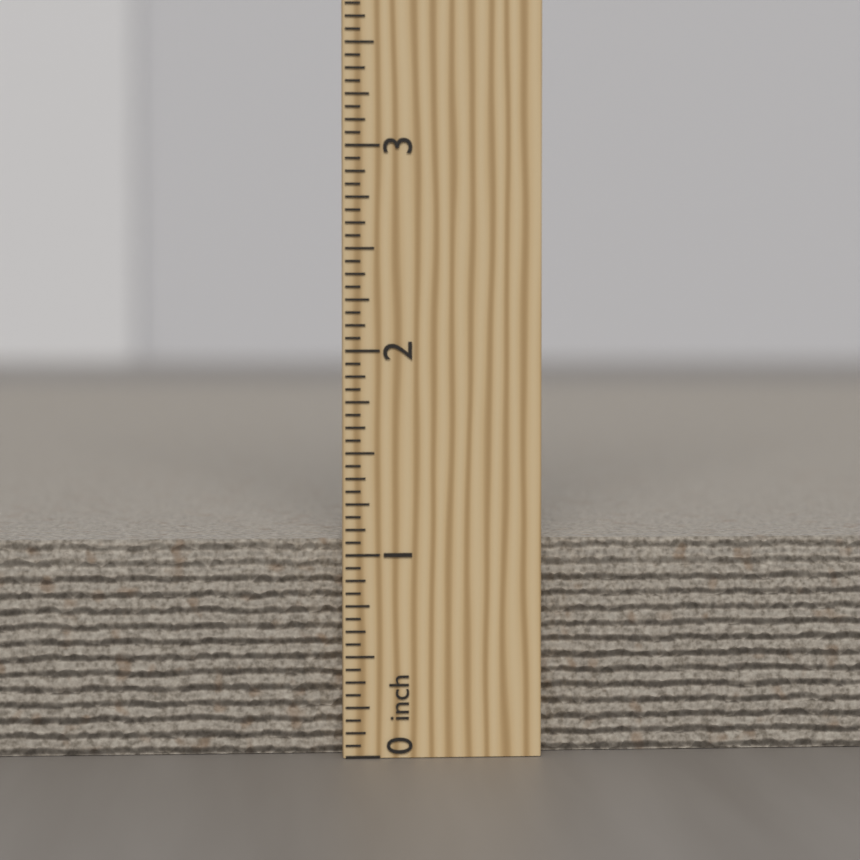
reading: 1.0625 inch
